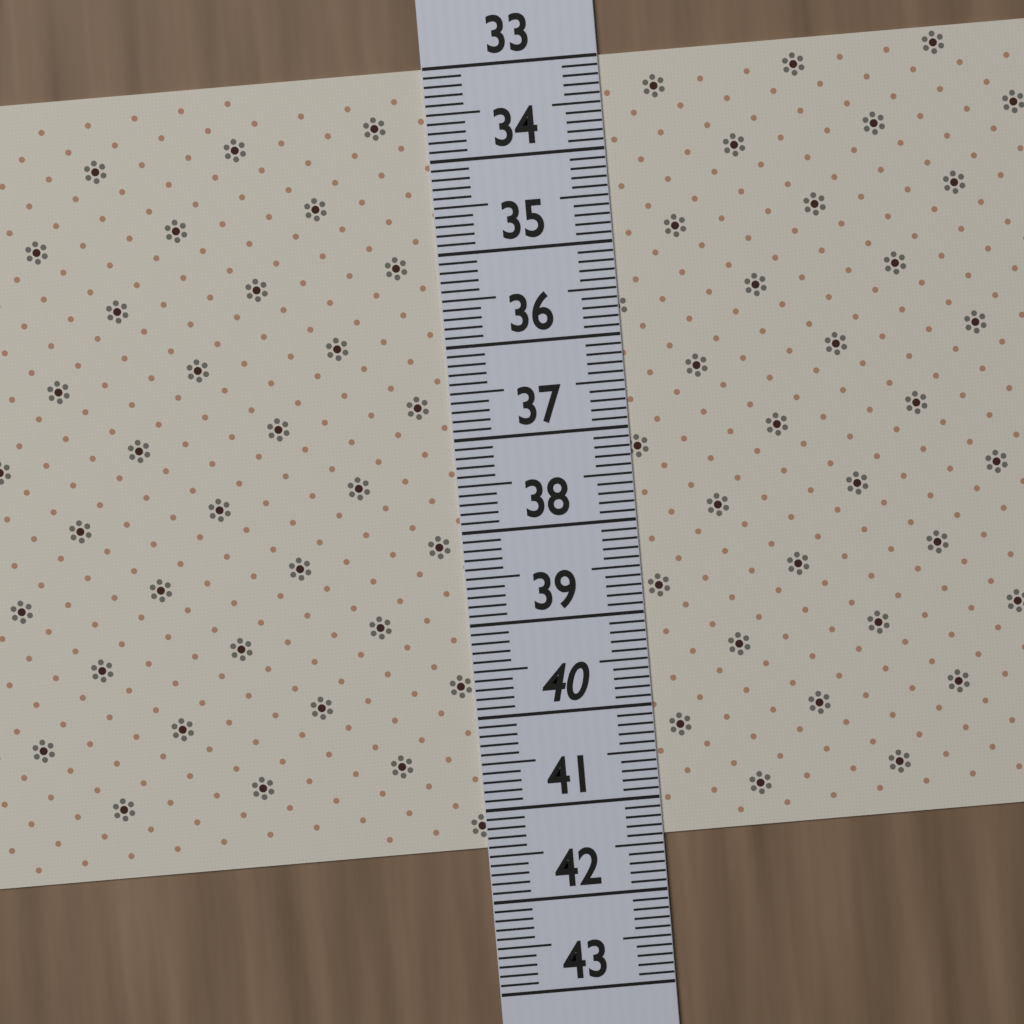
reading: 41.4 (no unit)
